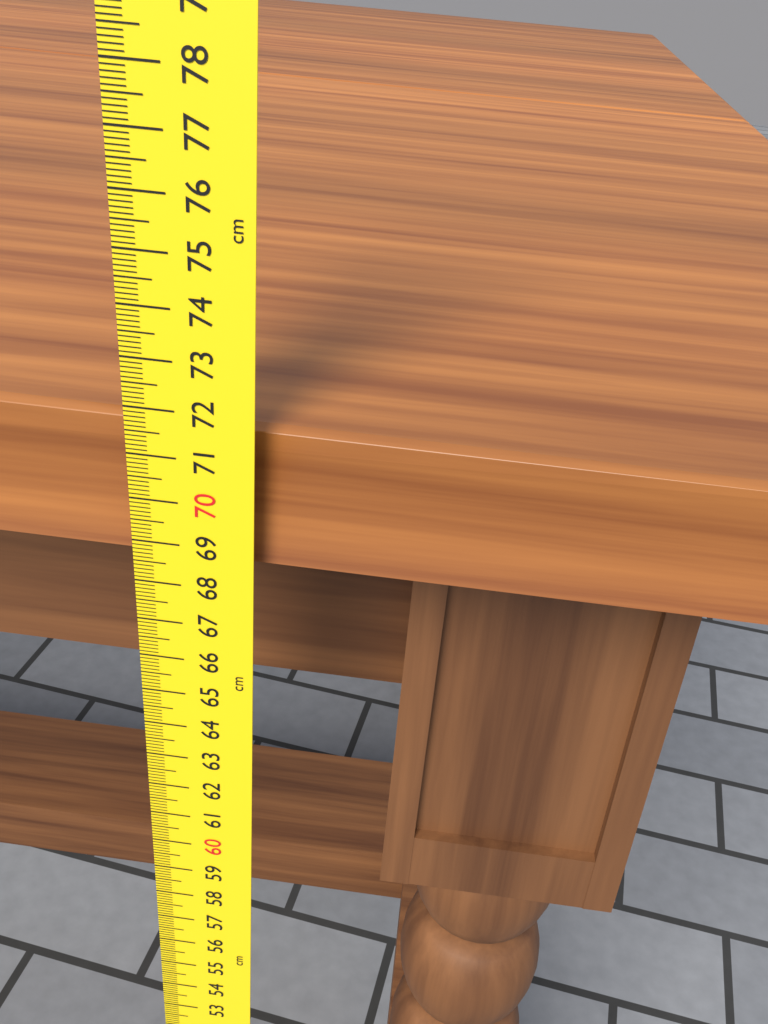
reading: 71.6 cm
